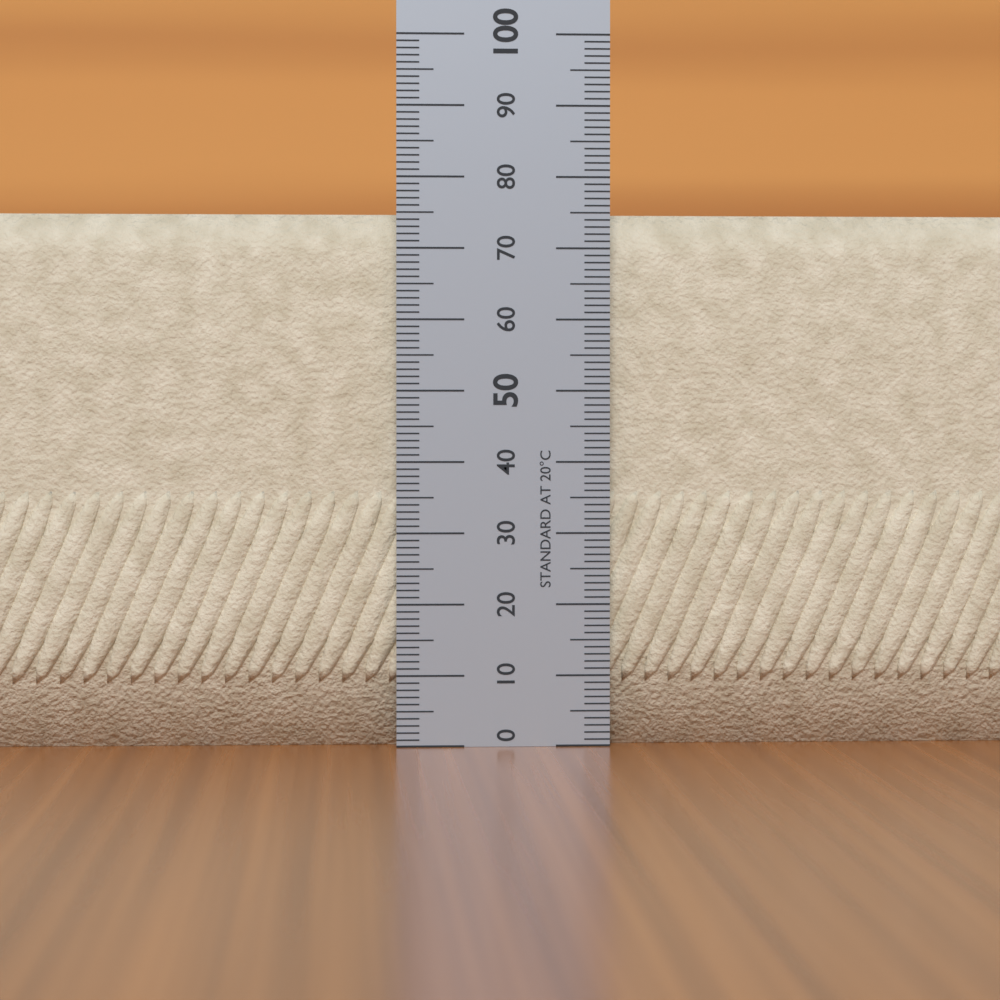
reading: 75 (no unit)
